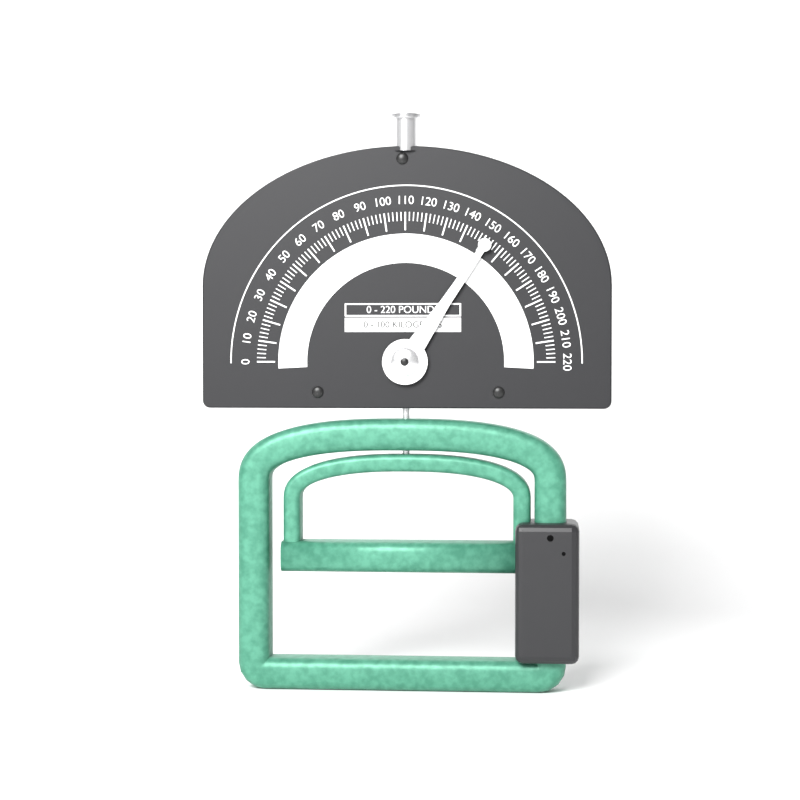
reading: 152 lb
